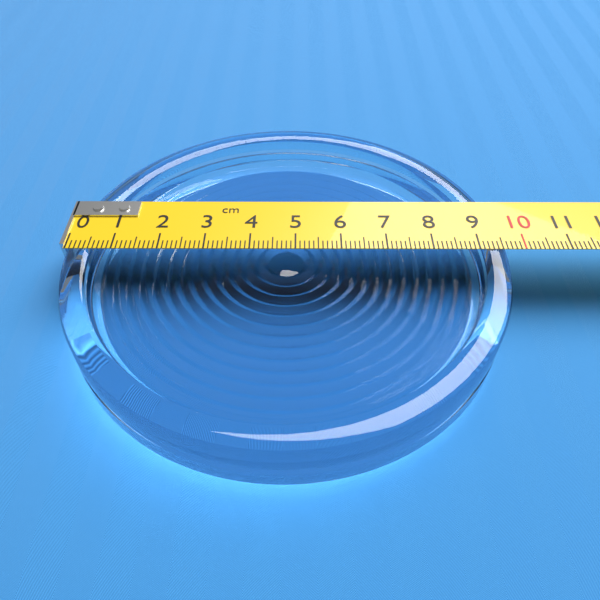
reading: 9.6 cm
